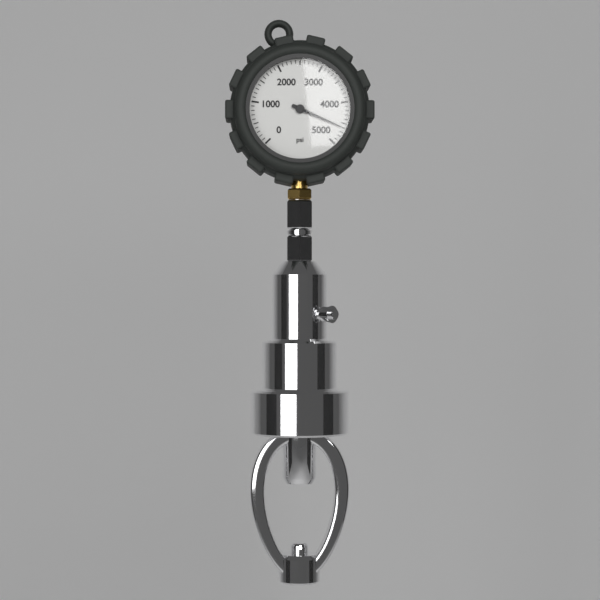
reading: 4600 psi
